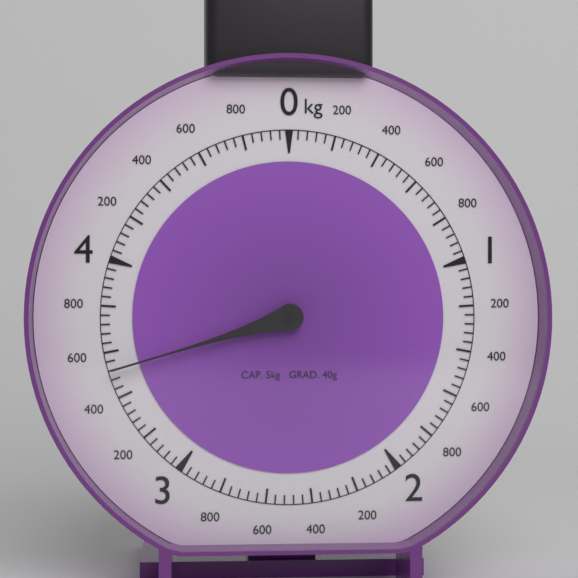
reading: 3.52 kg
